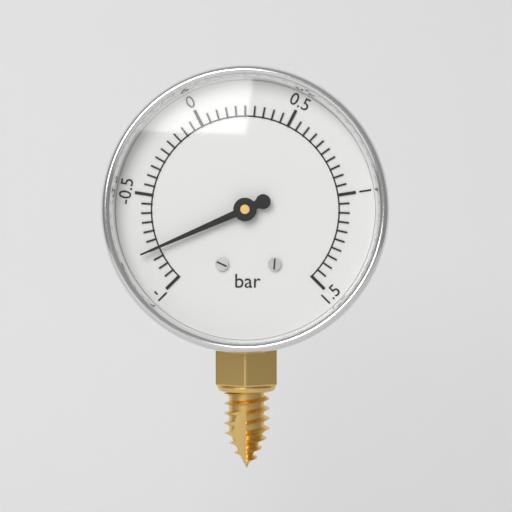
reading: -0.80 bar
